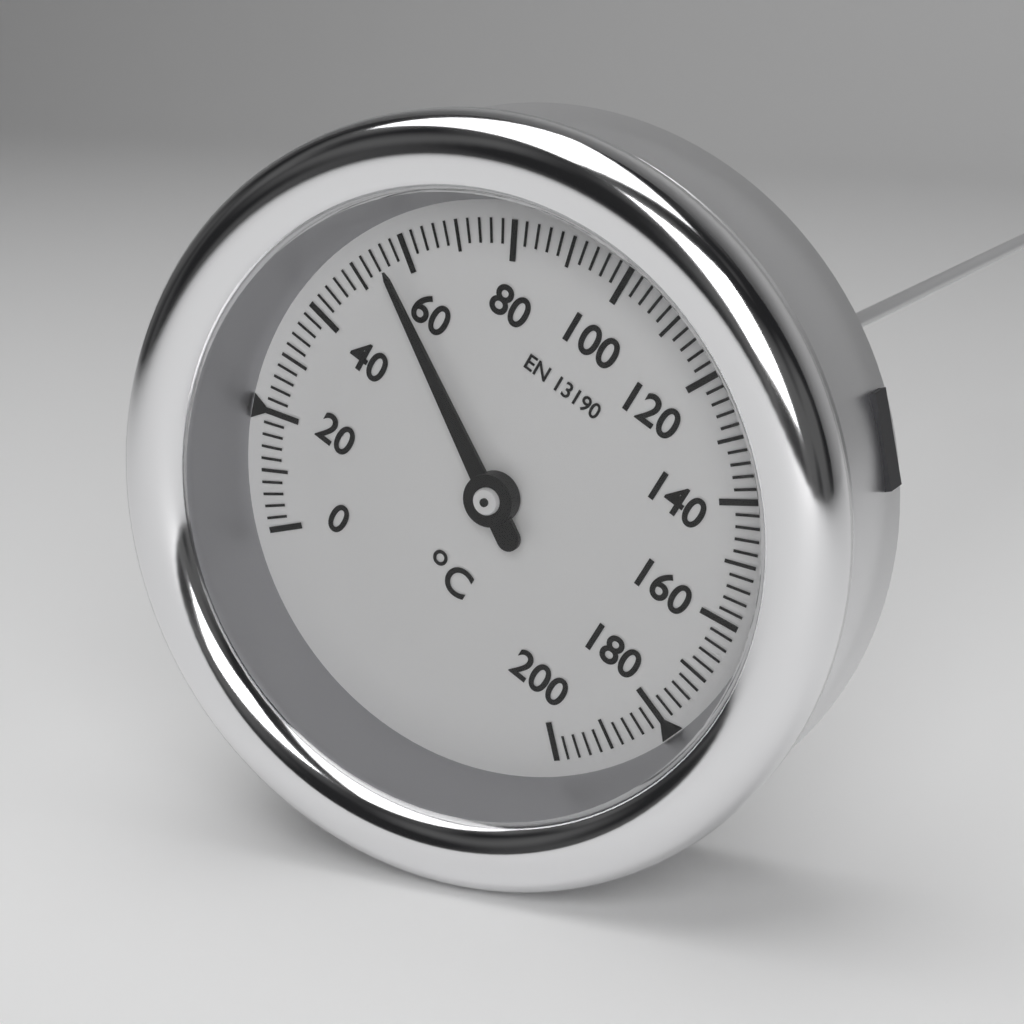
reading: 56 °C
